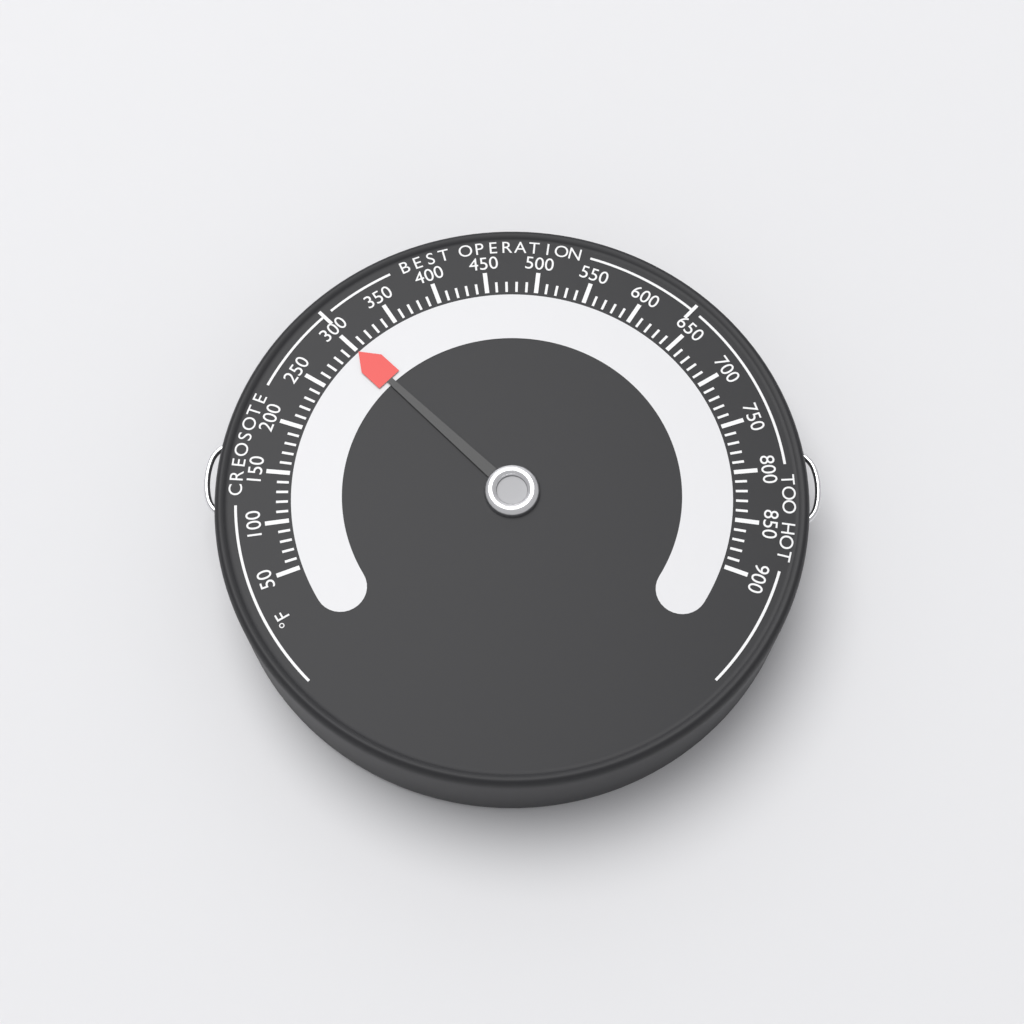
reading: 300 °F
